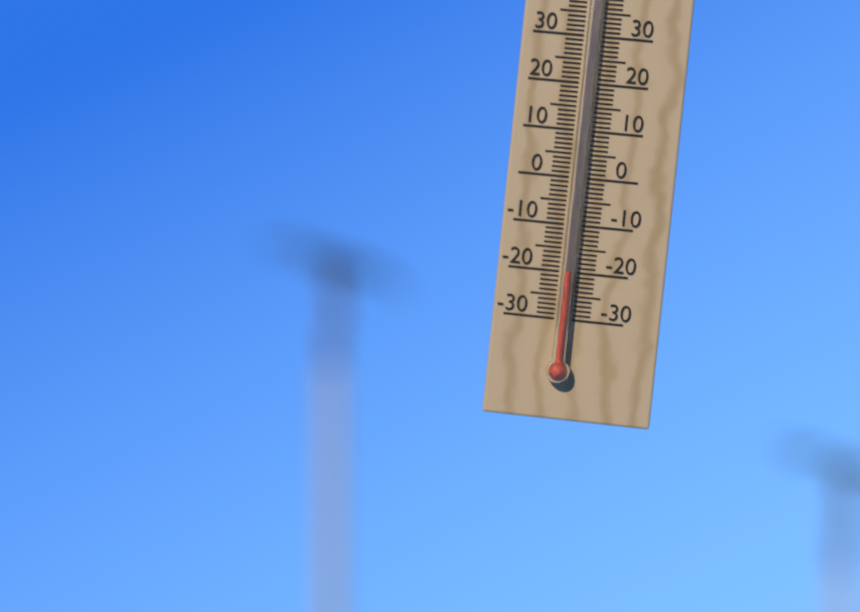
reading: -20 °C
